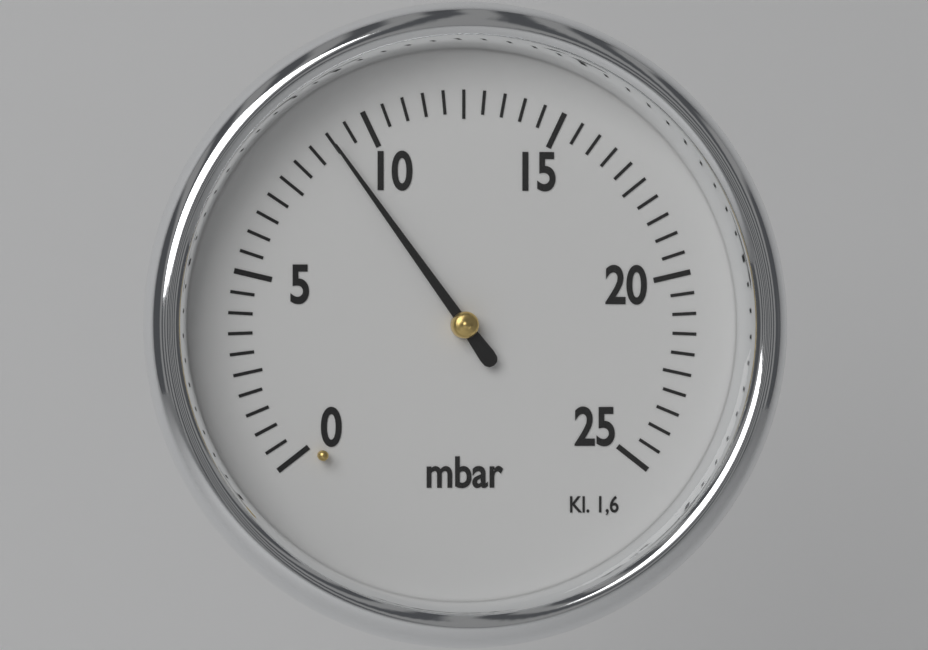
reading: 9.0 mbar
